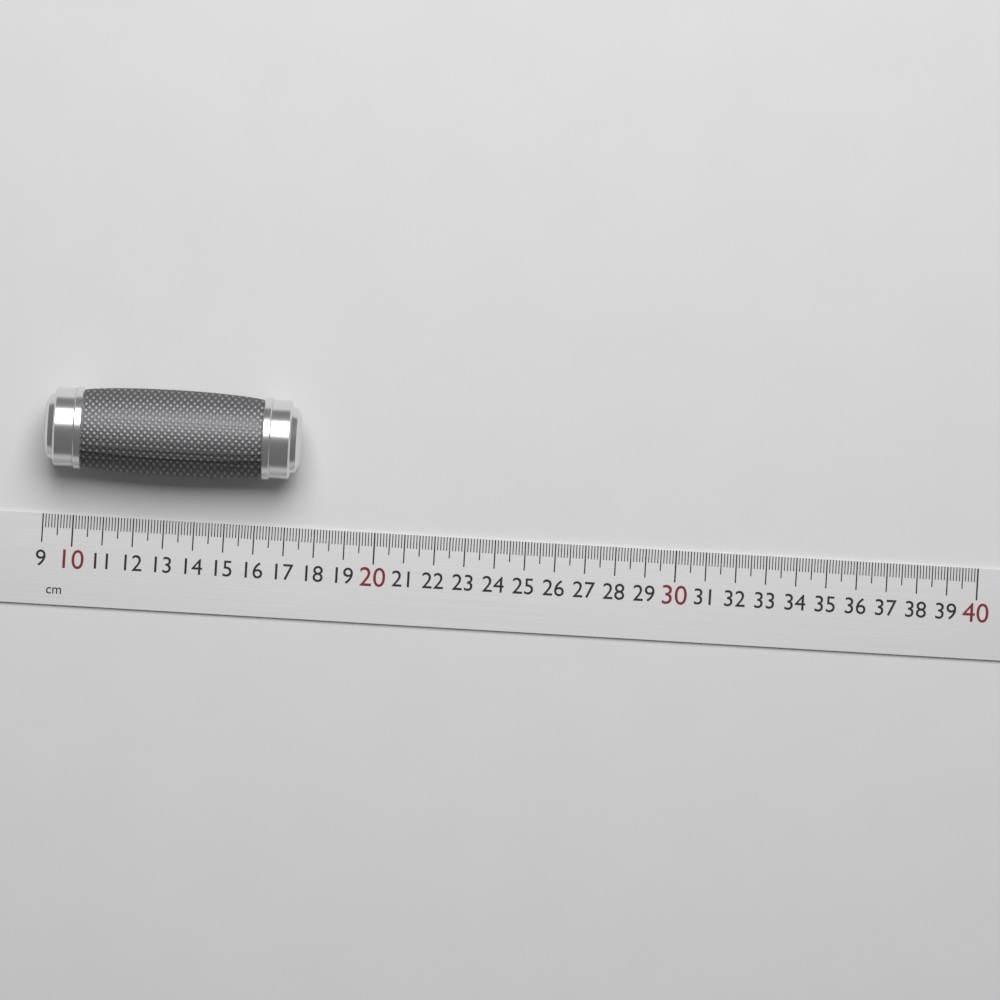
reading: 17.4 cm
